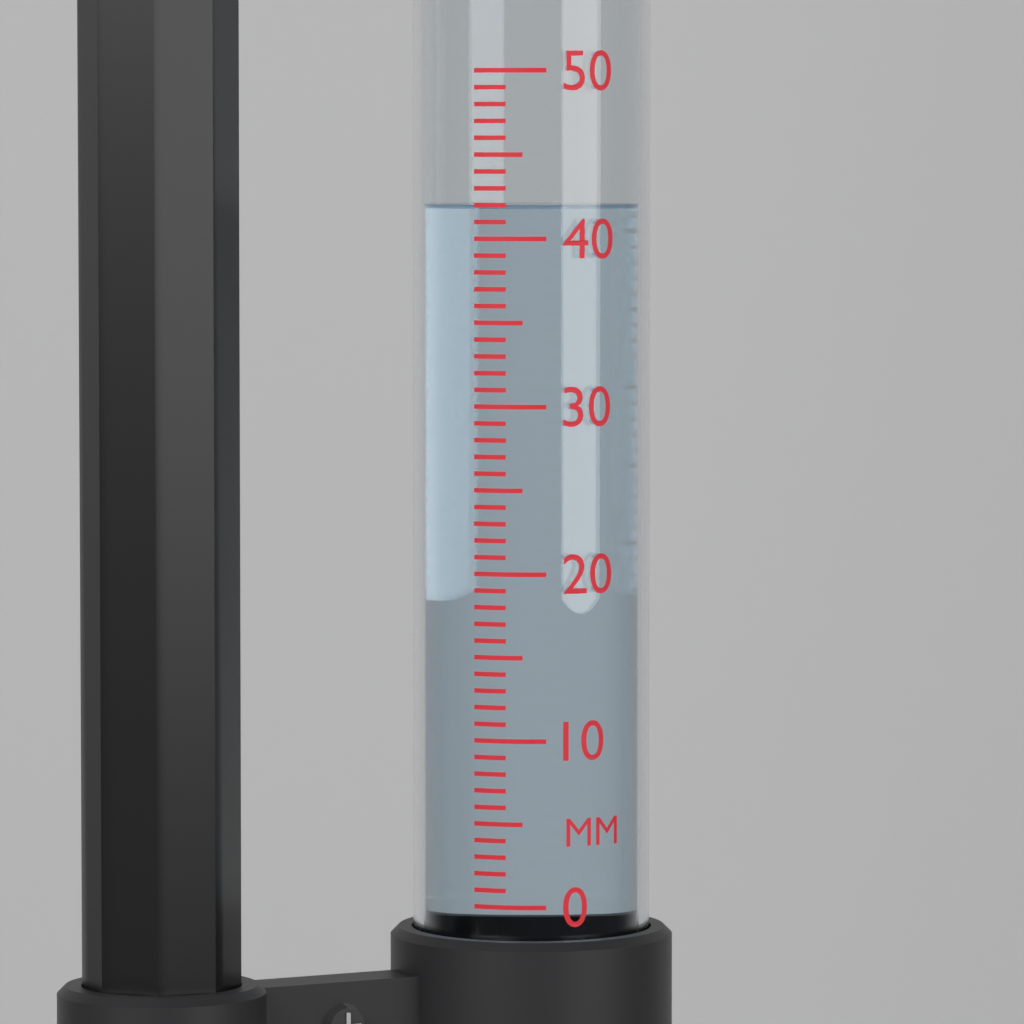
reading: 42 mm
